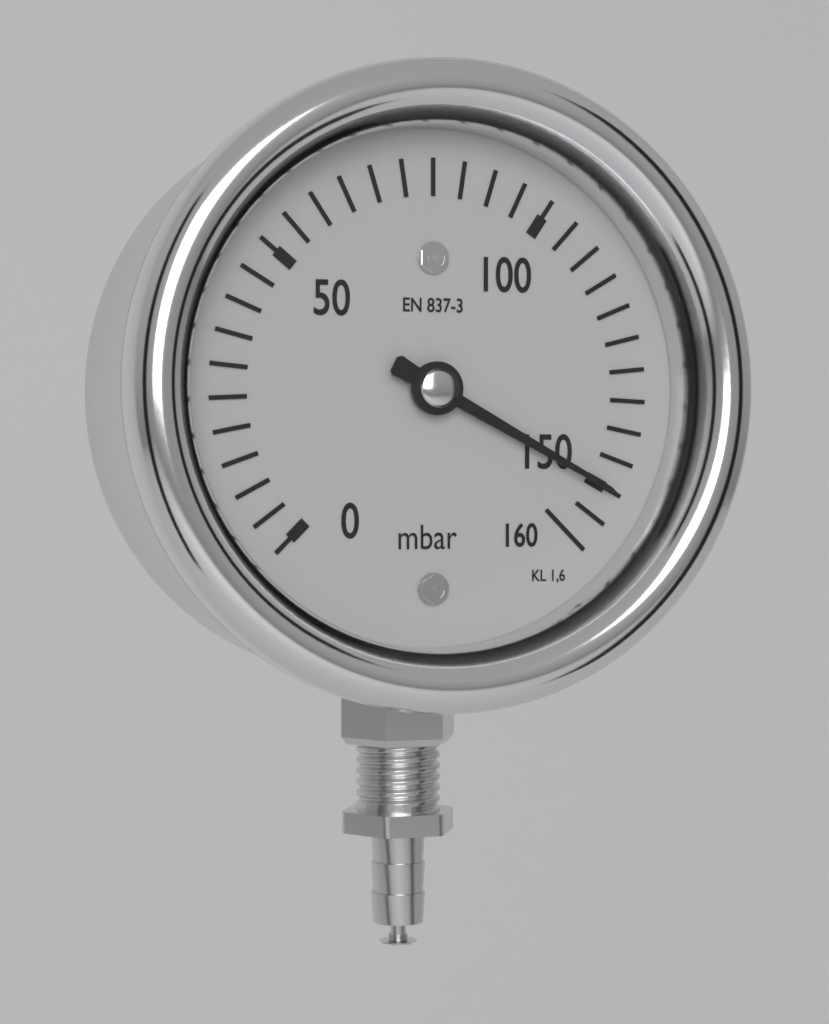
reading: 150 mbar
